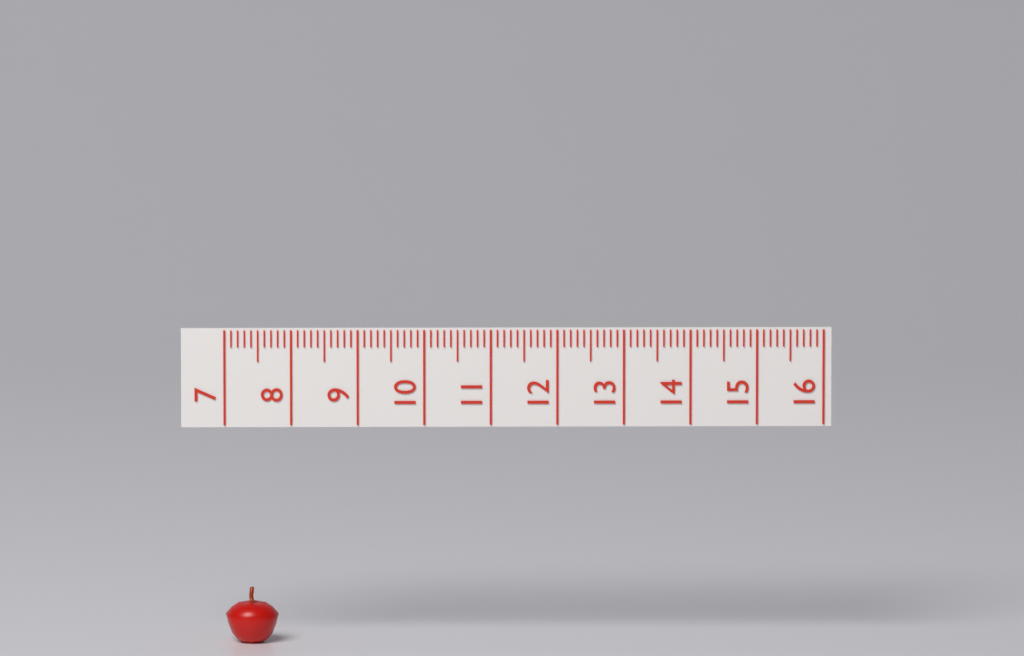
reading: 7.8 (no unit)
